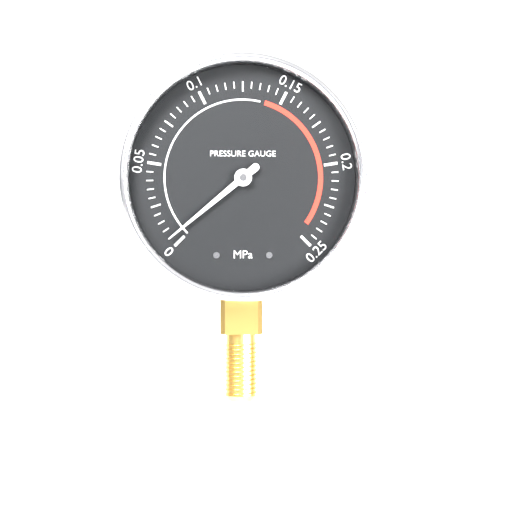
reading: 0.005 MPa
